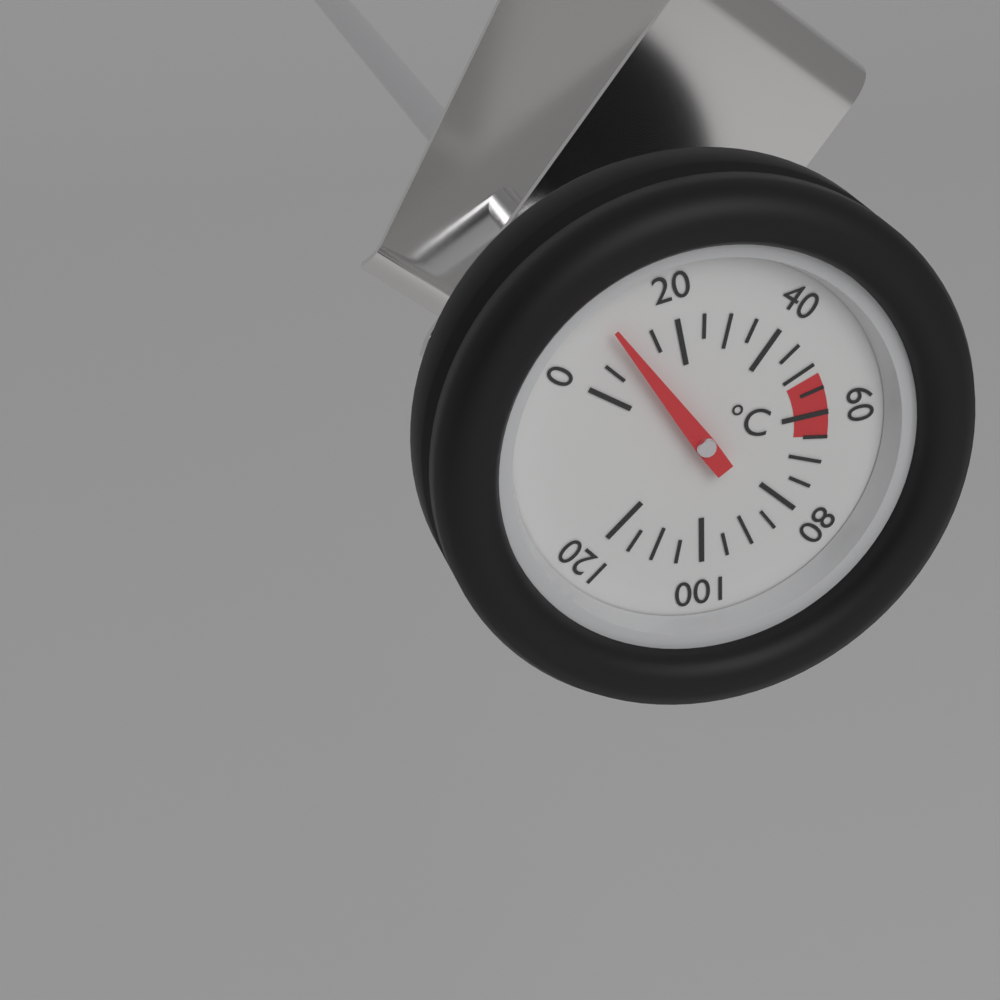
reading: 10 °C
